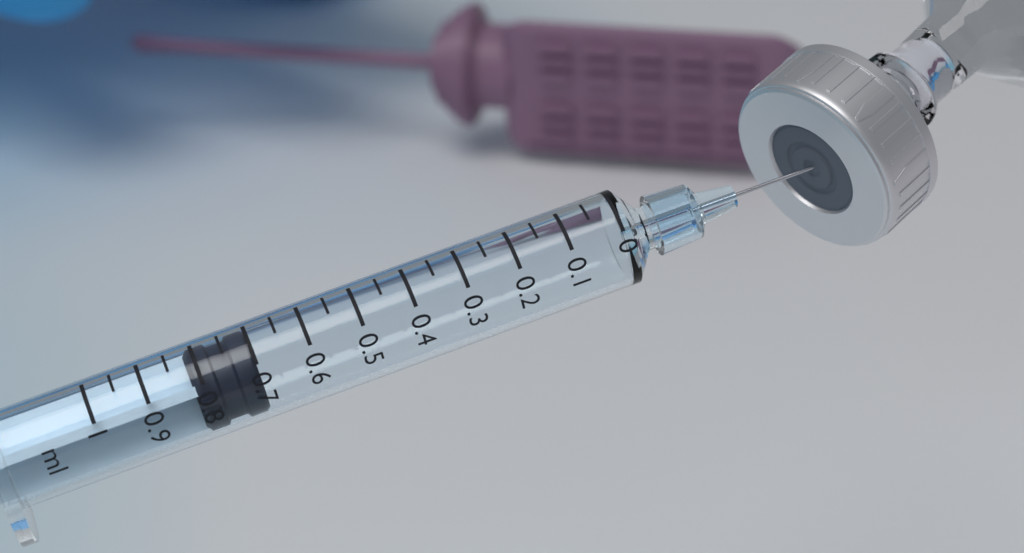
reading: 0.70 ml
